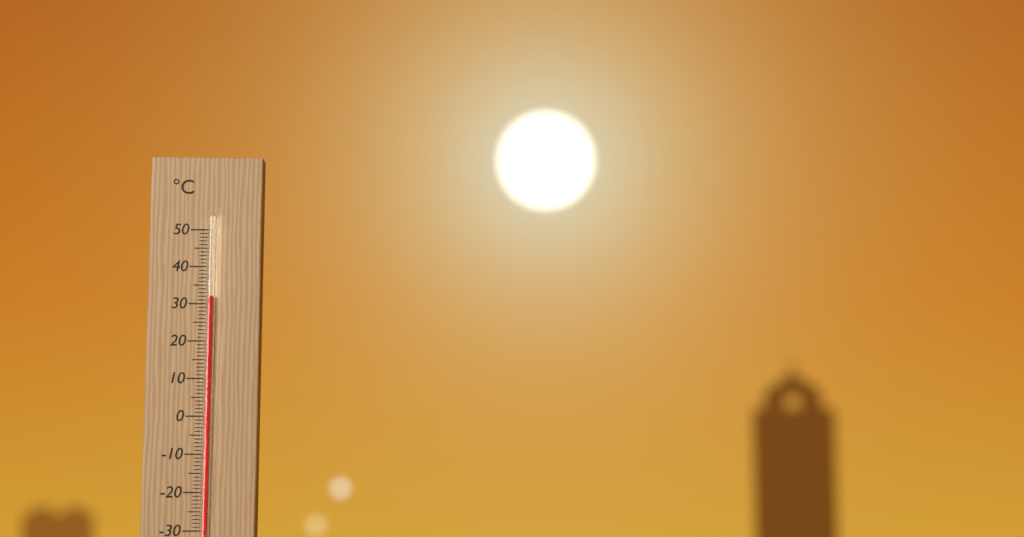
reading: 32 °C
